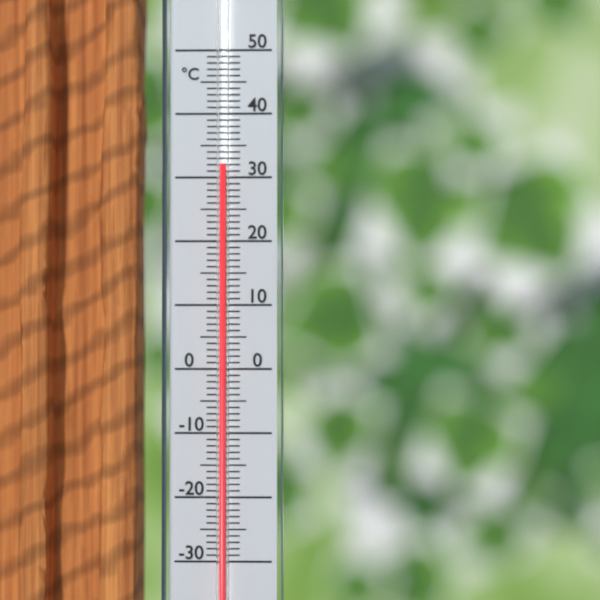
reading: 32 °C
